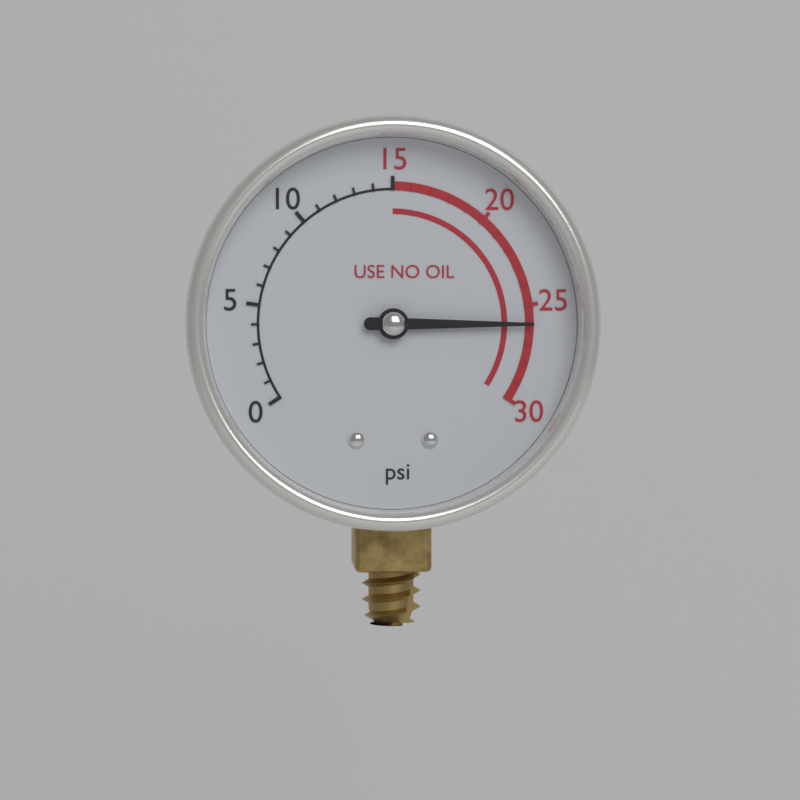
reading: 26 psi
